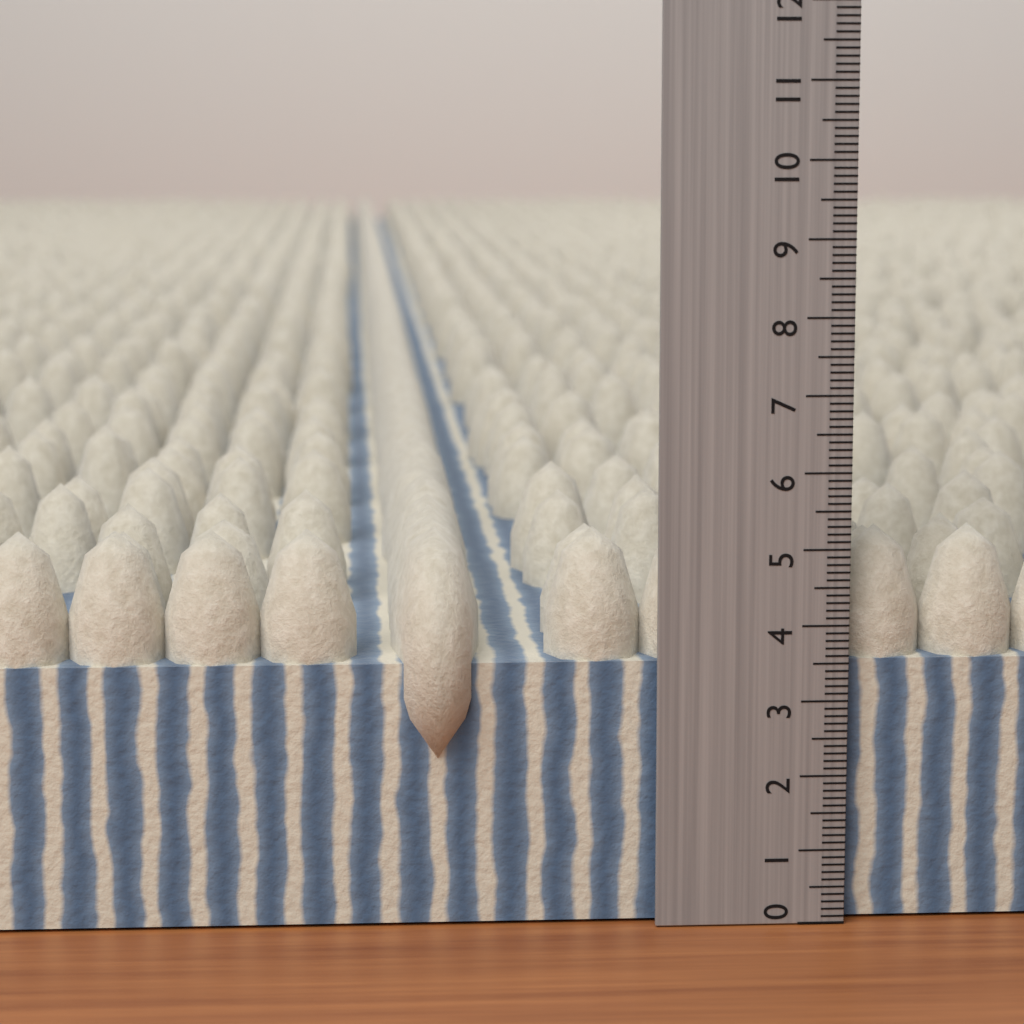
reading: 5.2 (no unit)
